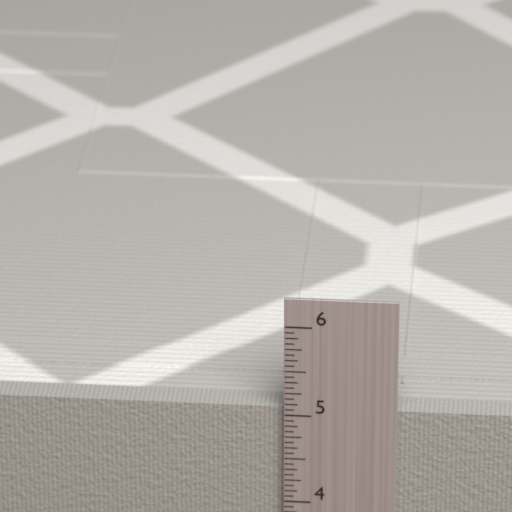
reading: 5.0625 in
